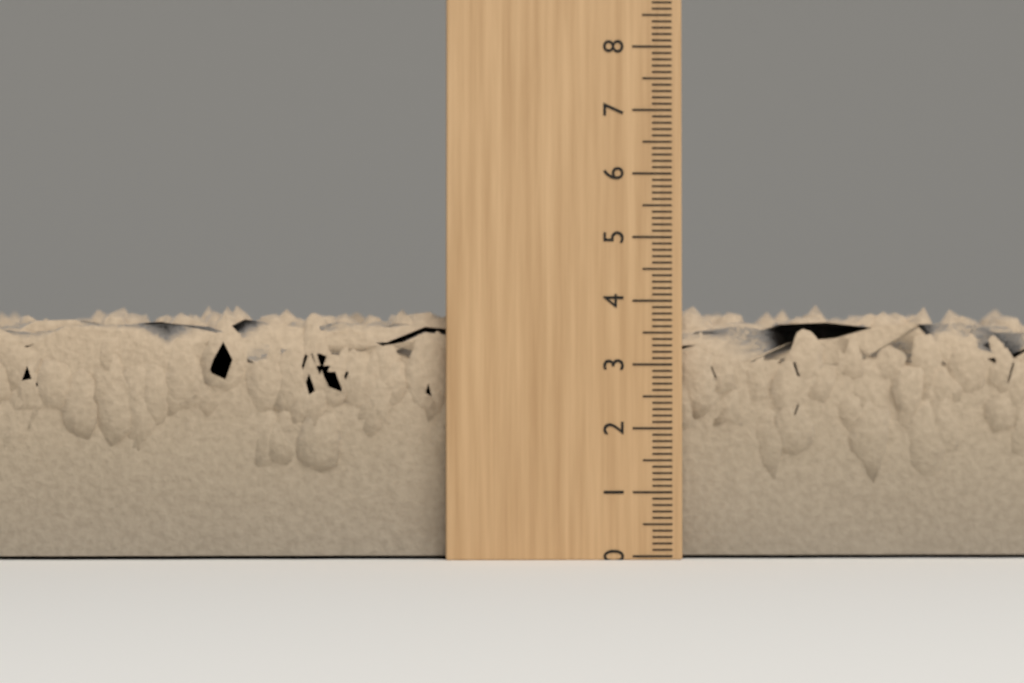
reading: 4.0 (no unit)
